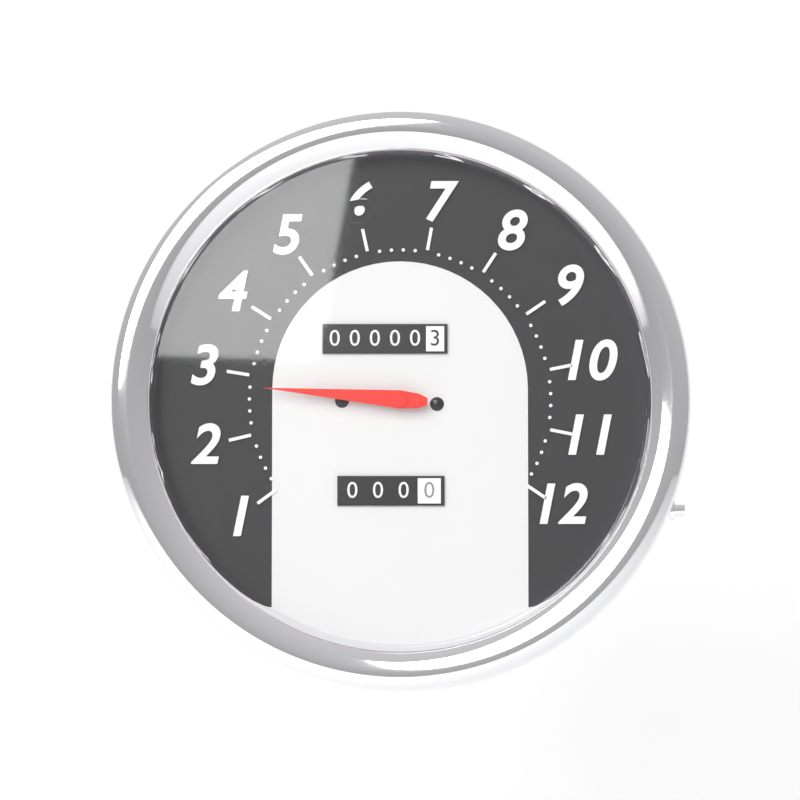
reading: 2.8 (no unit)
